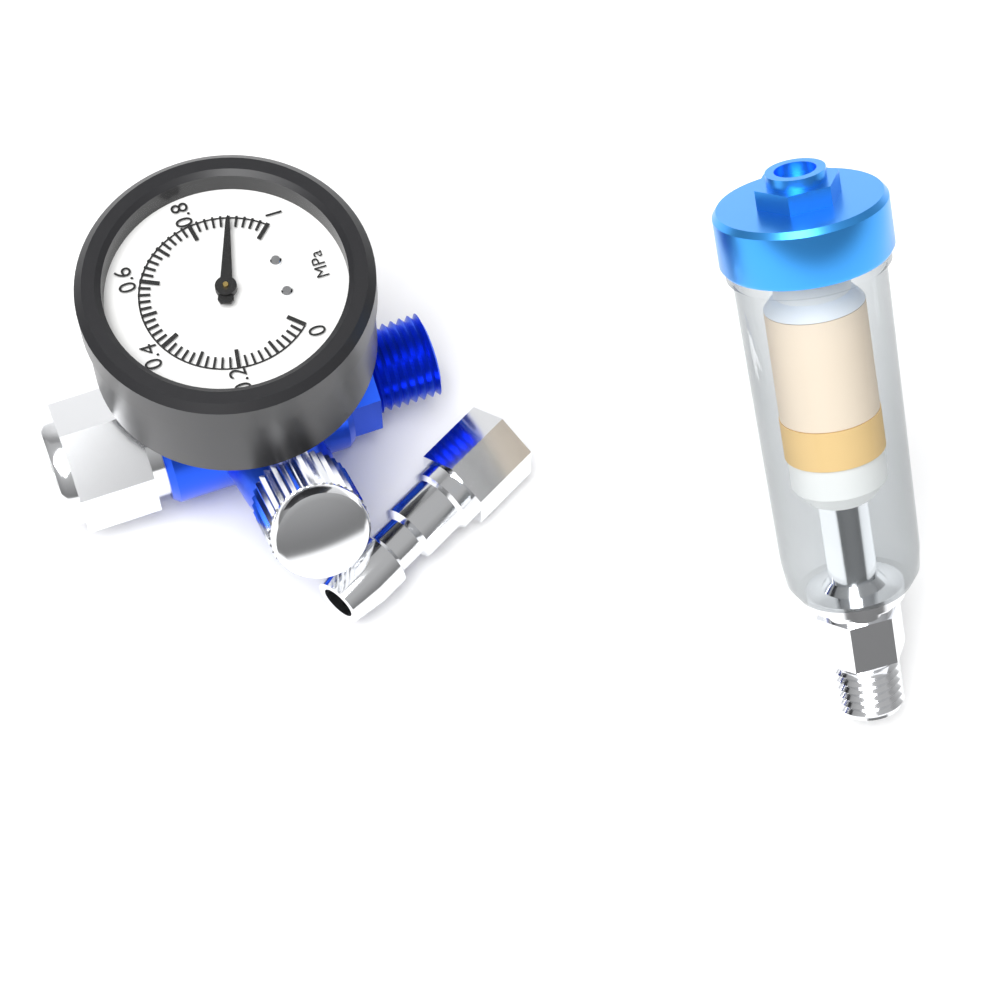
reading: 0.90 MPa
